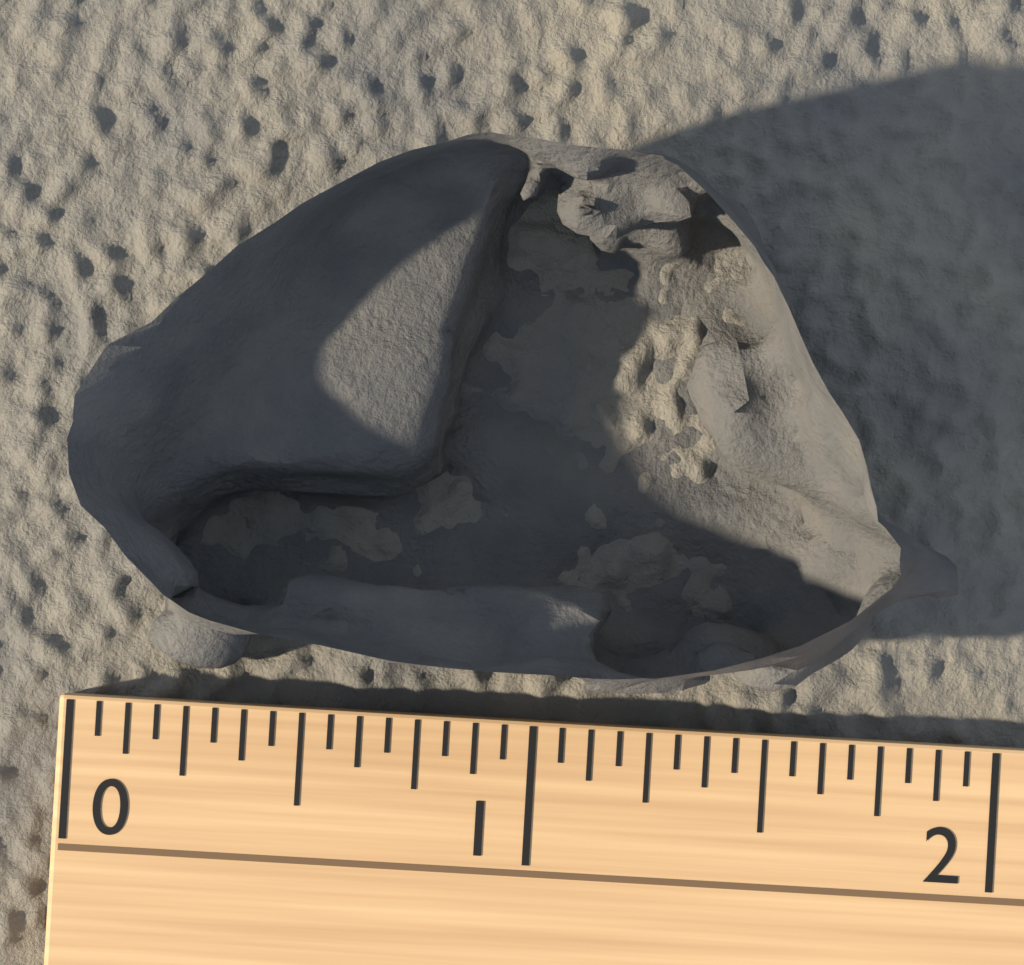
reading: 1.8750 (no unit)
